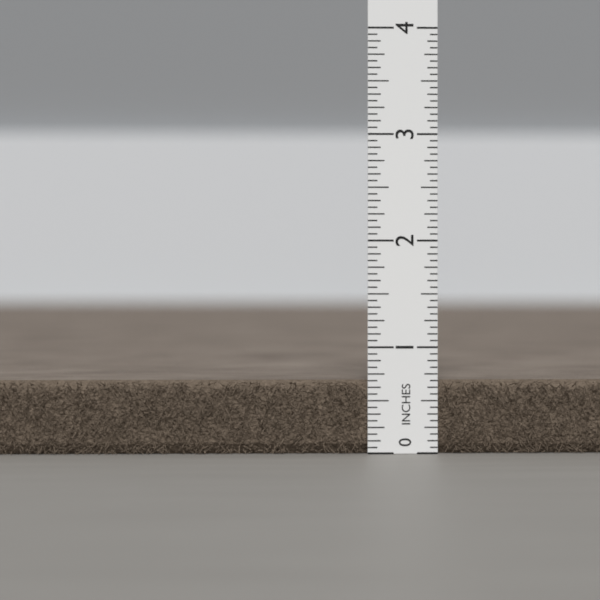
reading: 0.6875 in
